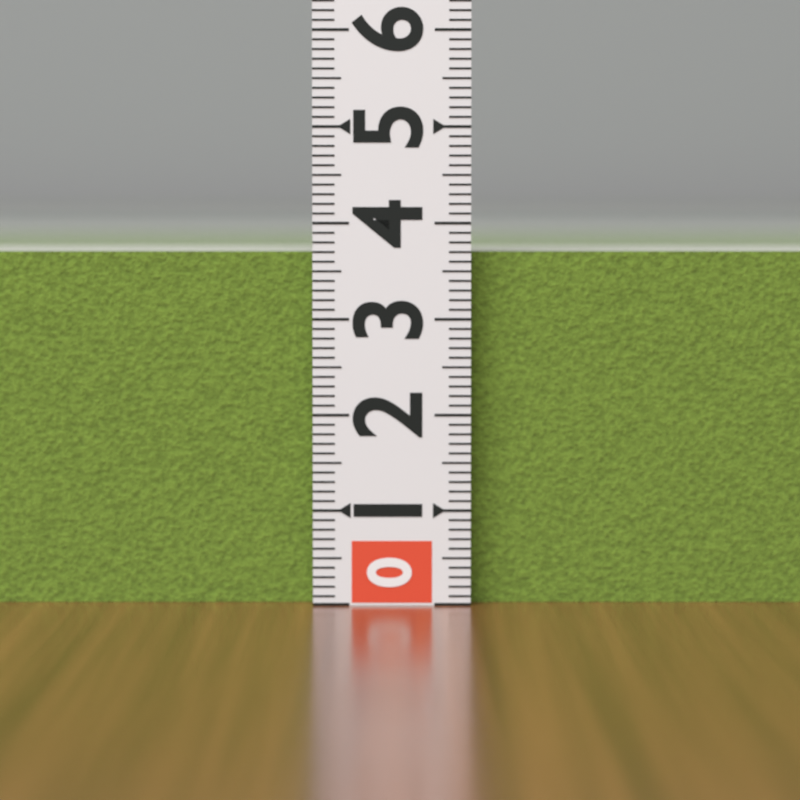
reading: 3.7 (no unit)
